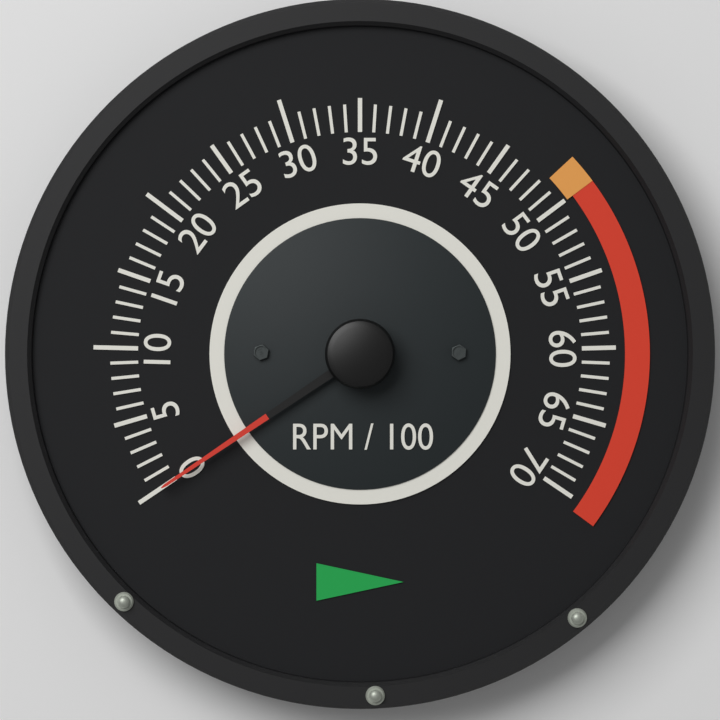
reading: 0 RPM
